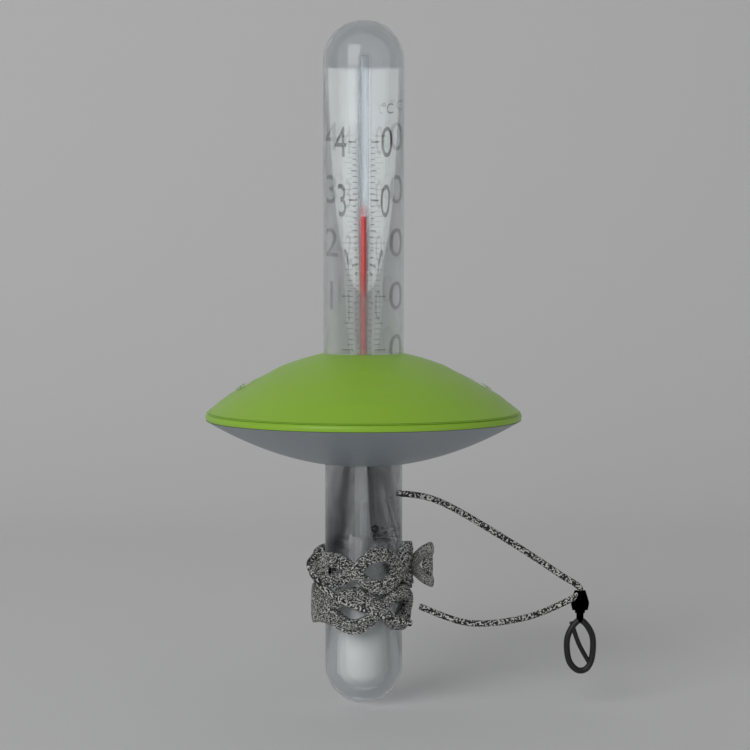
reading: 27 °C
